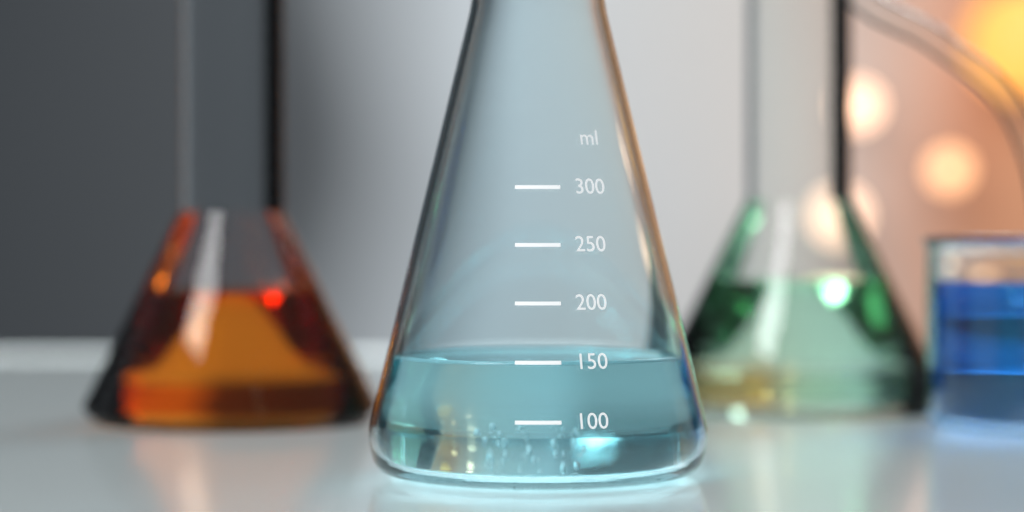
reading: 150 ml
